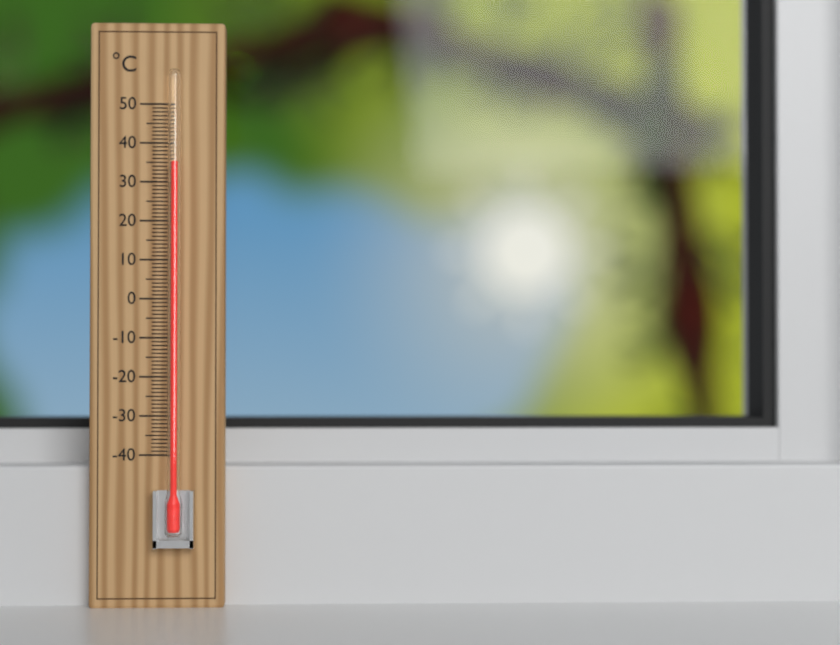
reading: 35 °C
